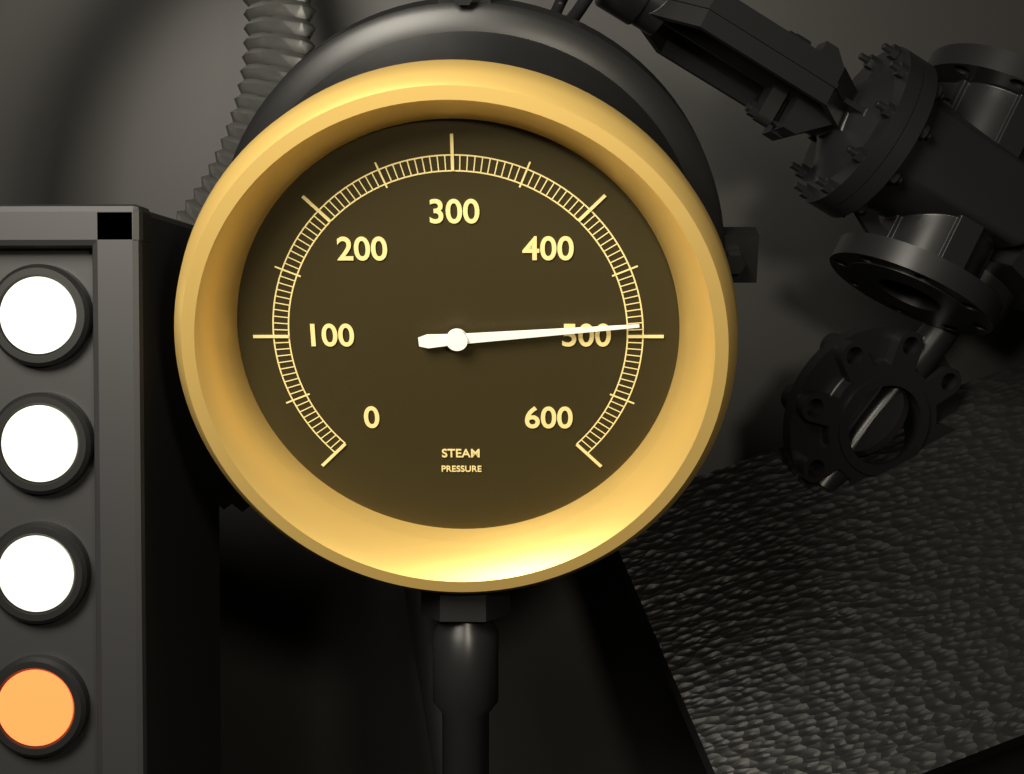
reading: 490 (no unit)
